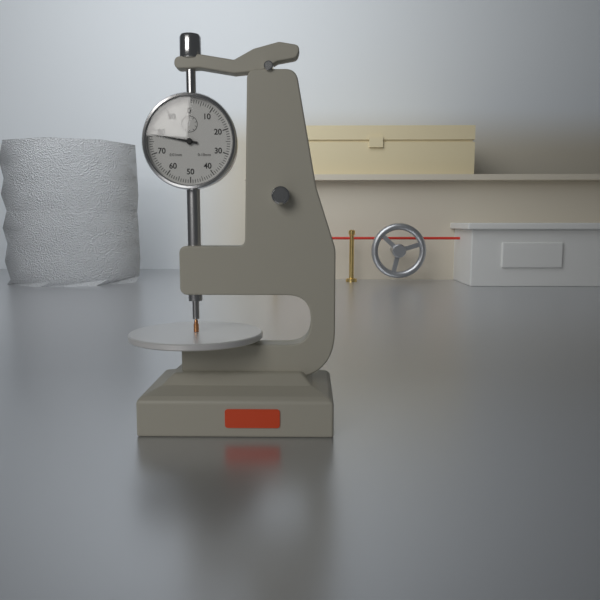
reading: 0.78 mm
